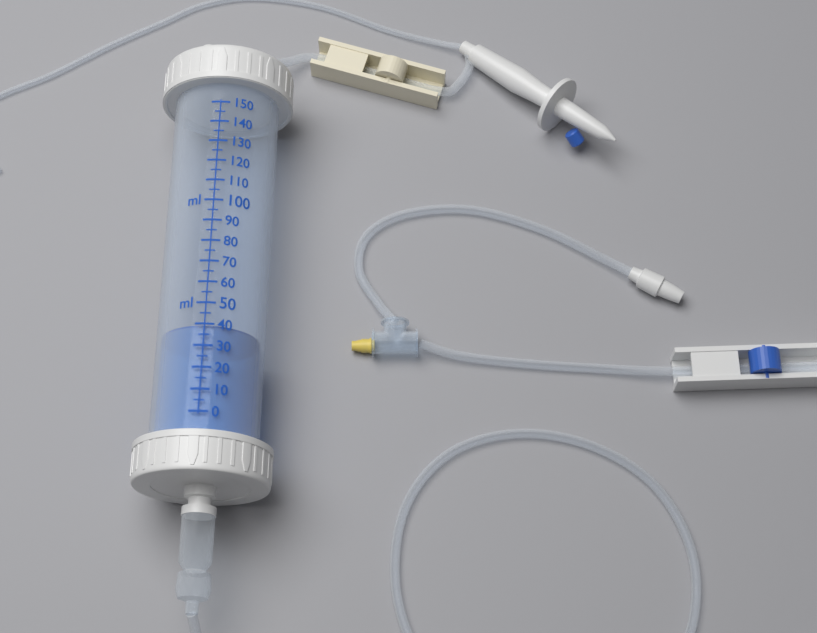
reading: 40 ml
